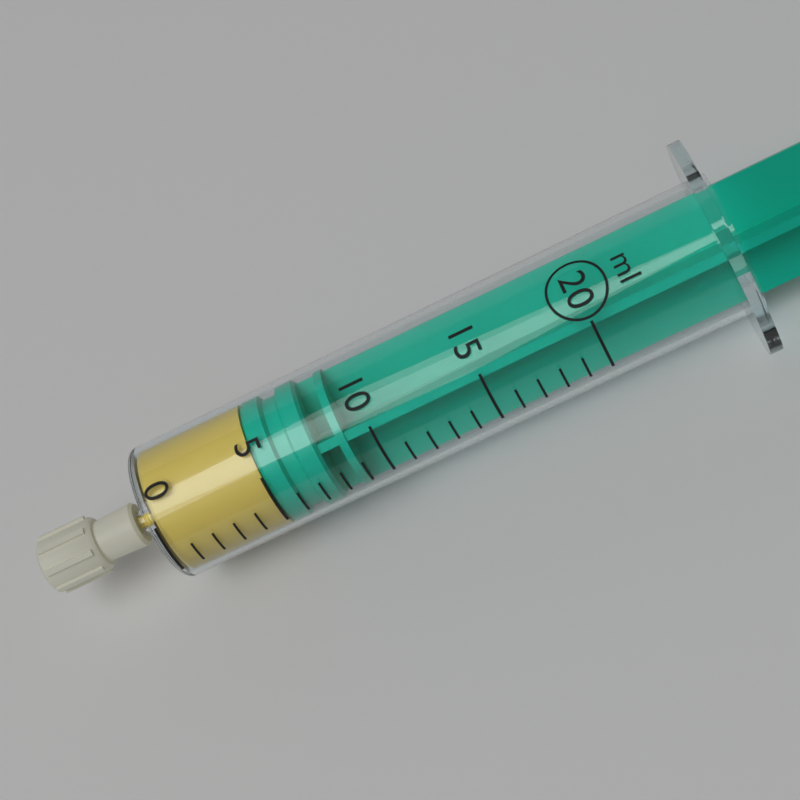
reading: 5 ml
